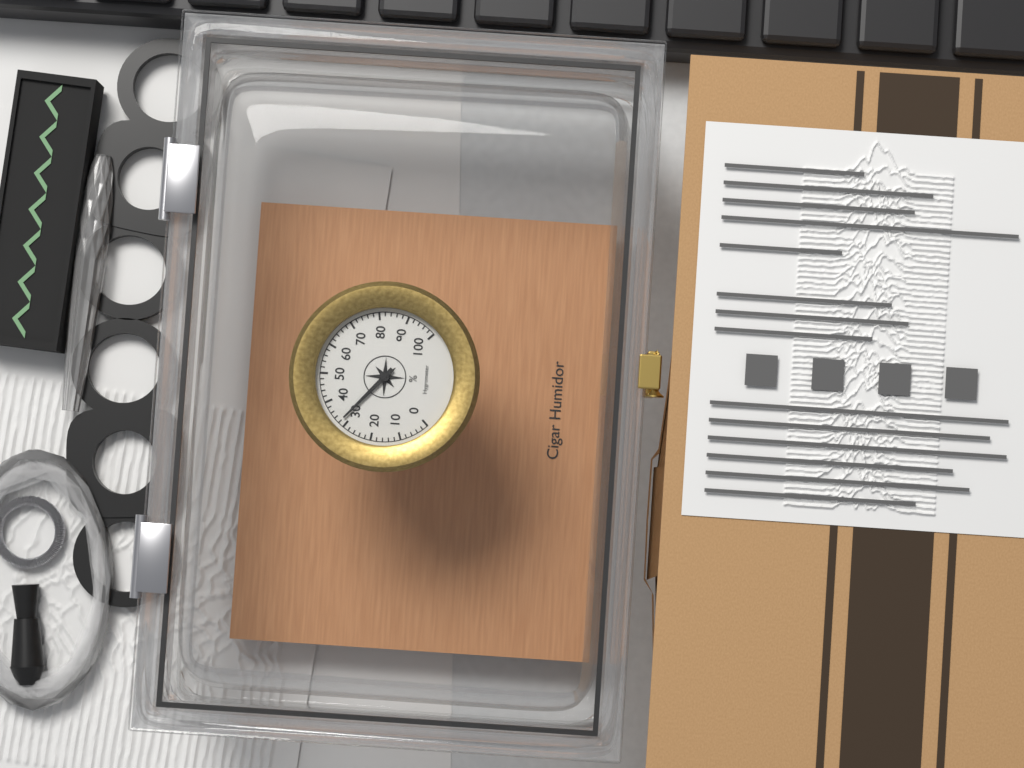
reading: 32 %
